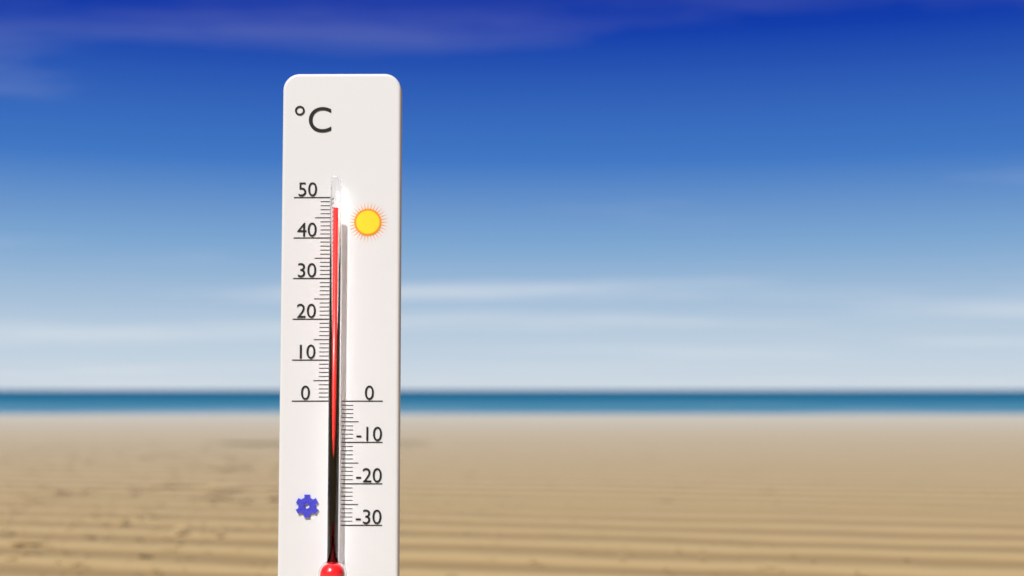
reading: 47 °C
